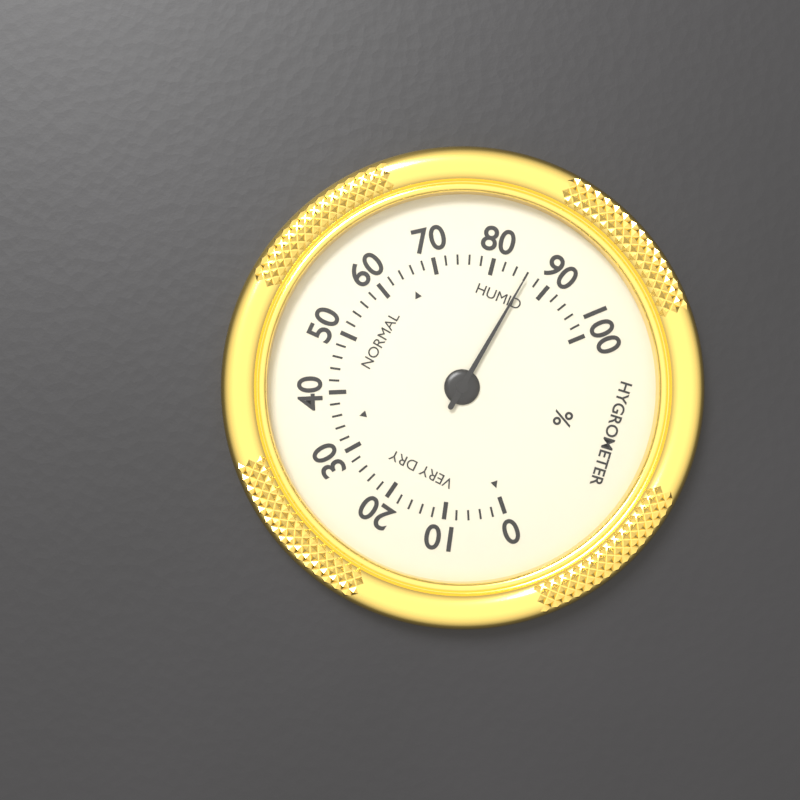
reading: 86 %
